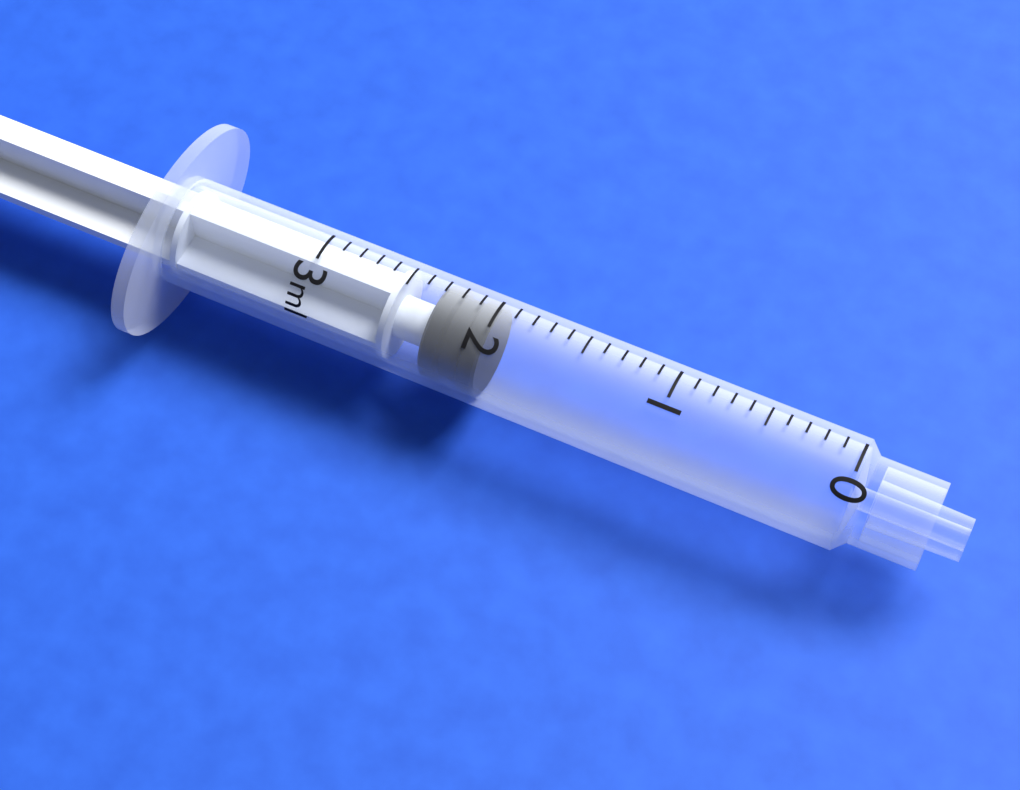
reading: 2.0 ml
